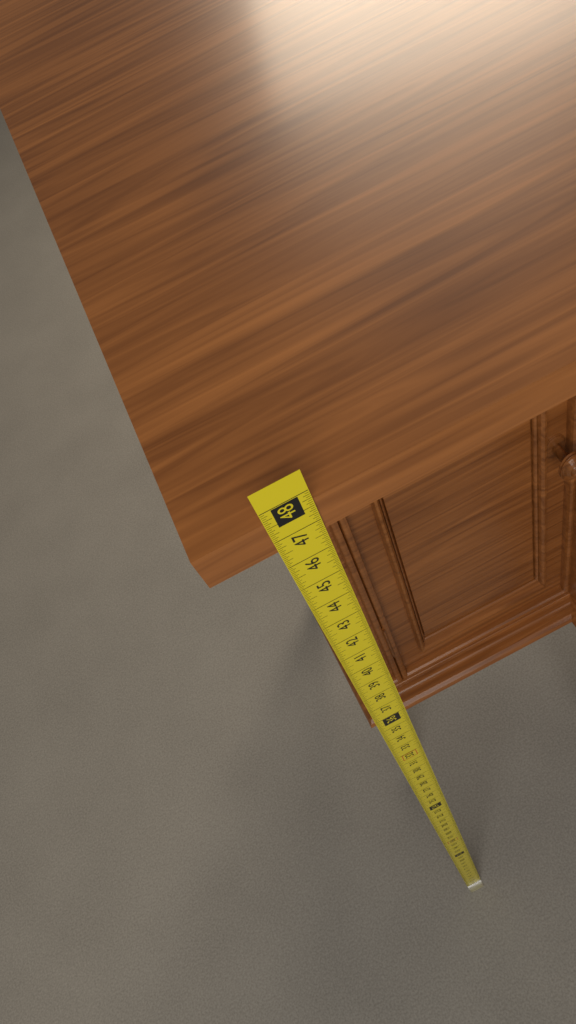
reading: 47.6250 in
